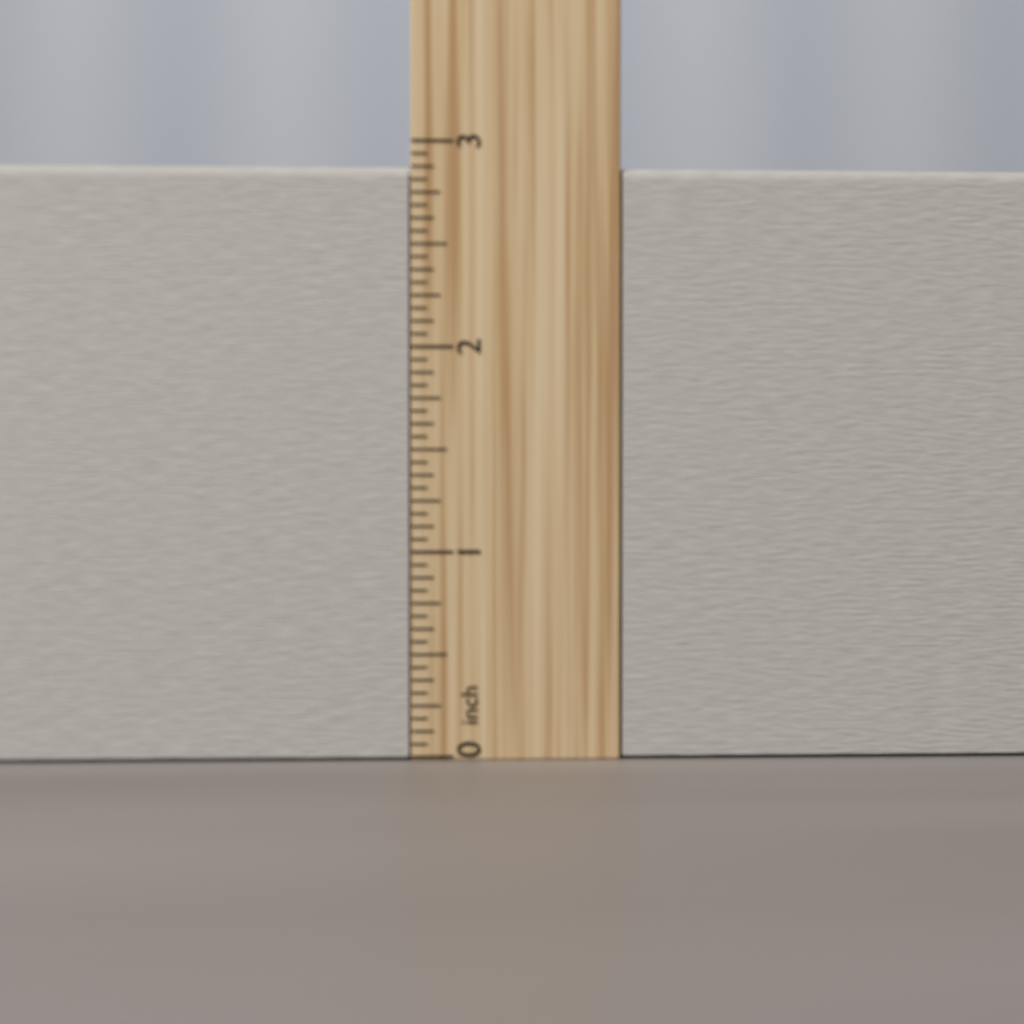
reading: 2.8750 inch
